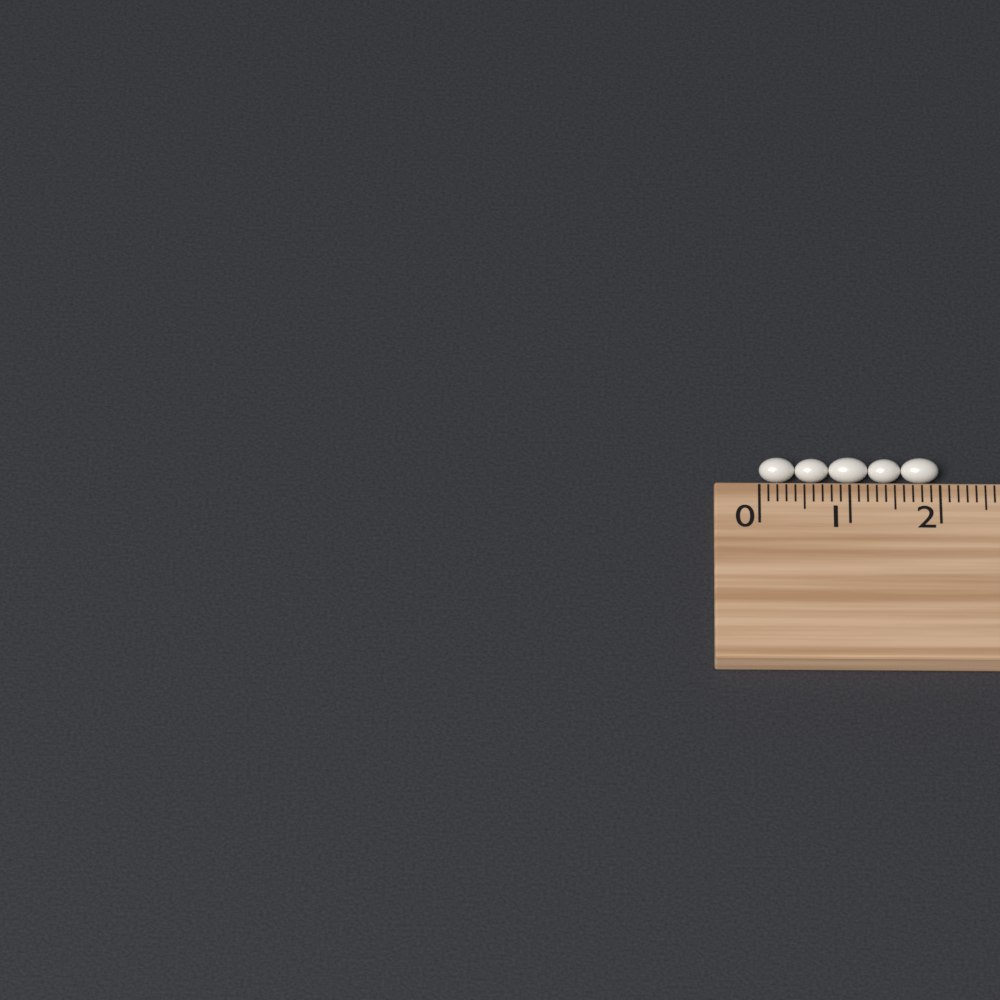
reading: 2.0 cm
